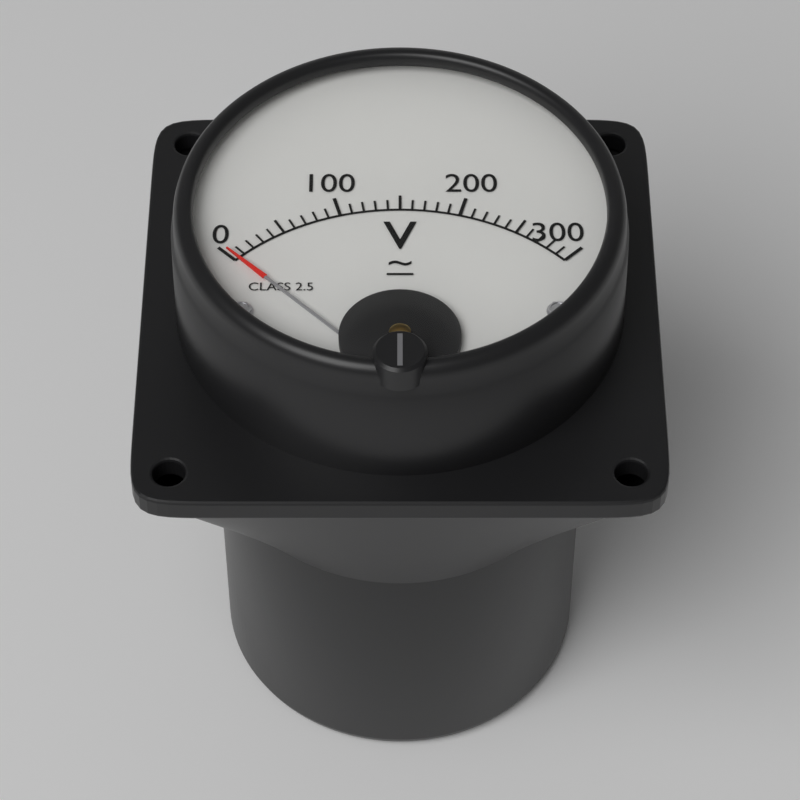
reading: 3 V
